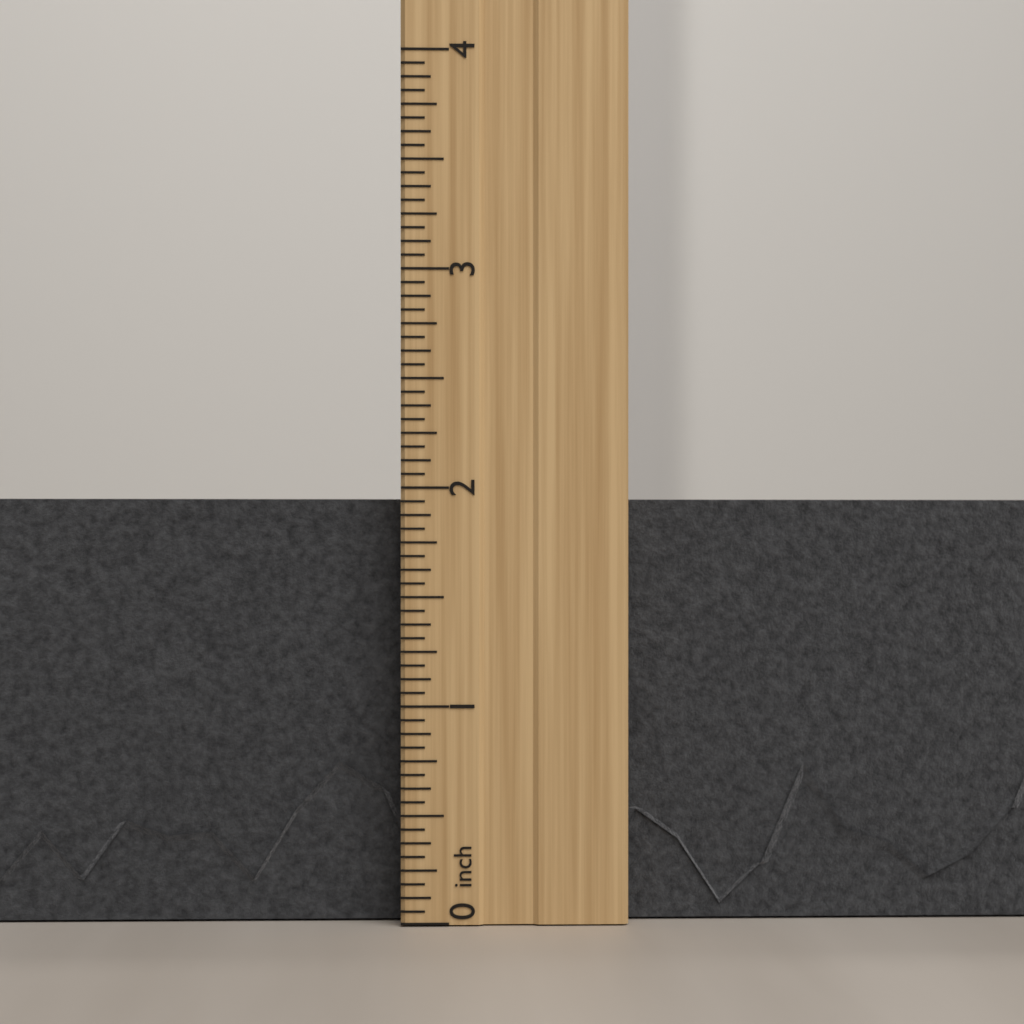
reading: 2.0000 inch
